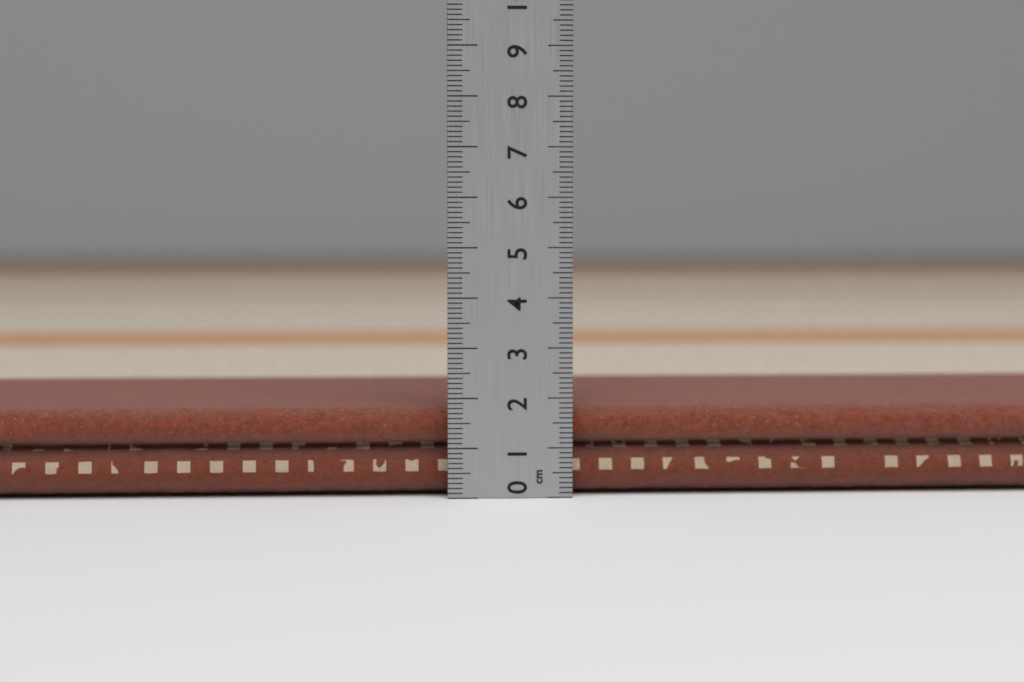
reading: 1.8 cm
